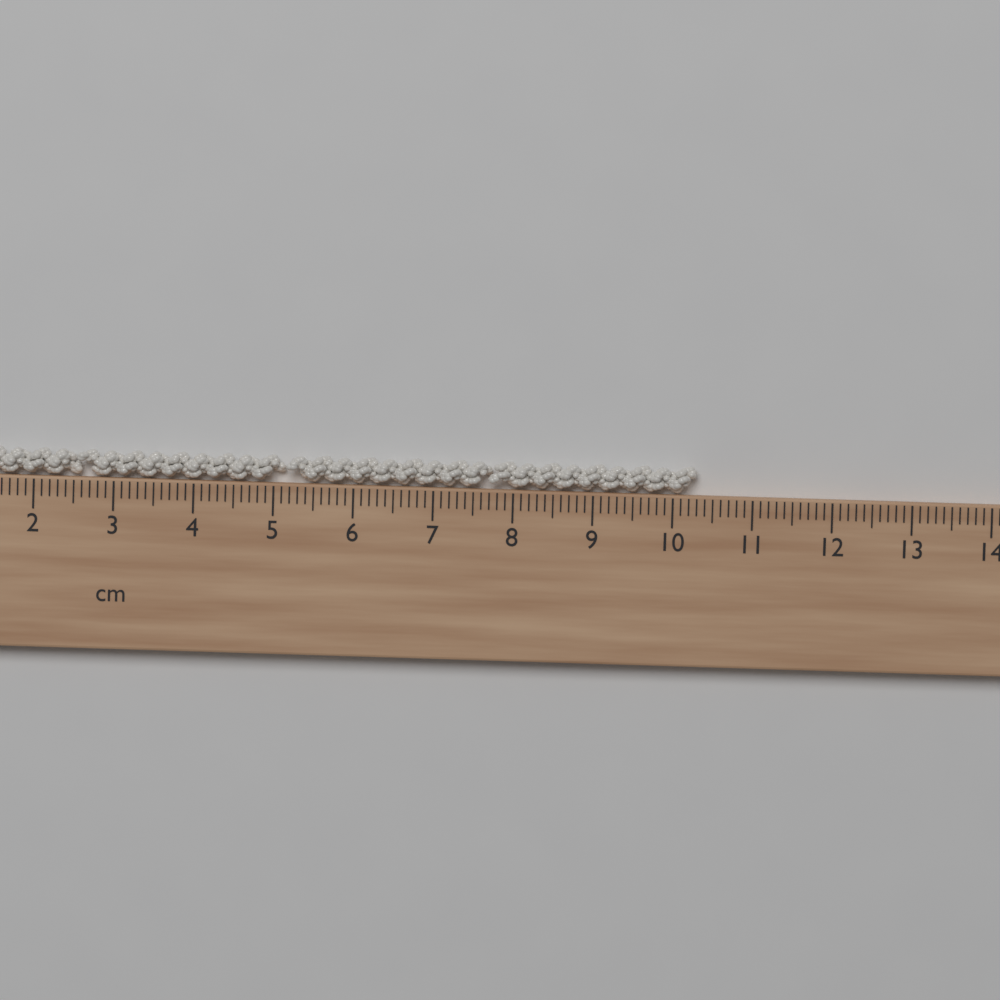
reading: 10.3 cm
